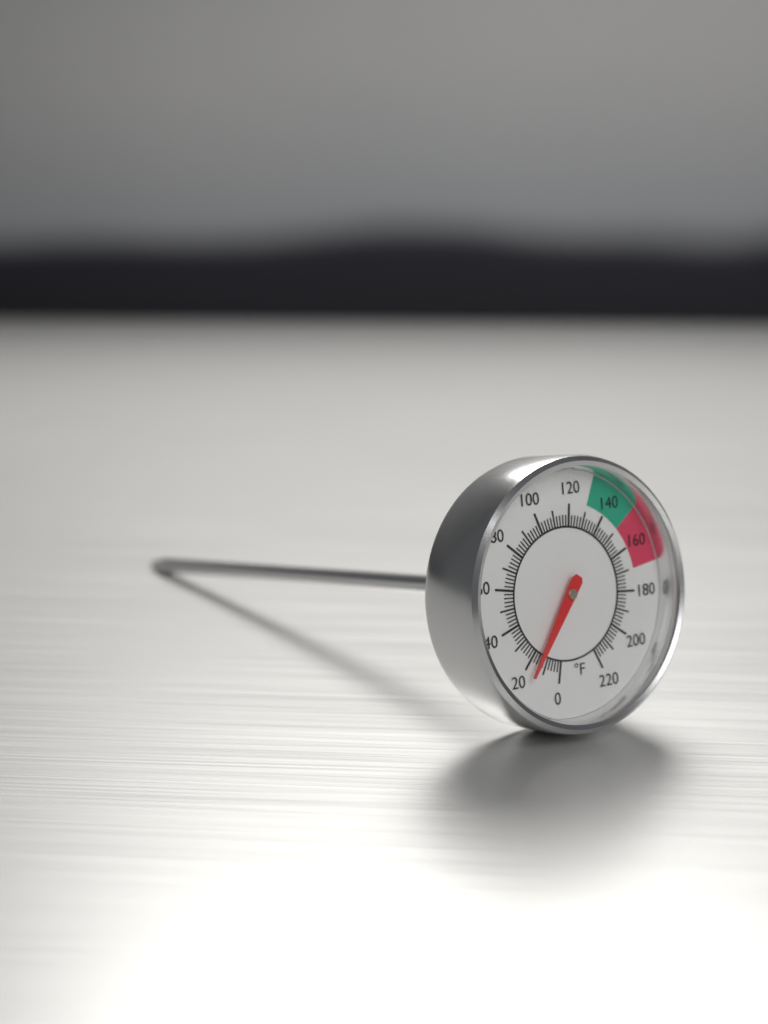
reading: 16 °F
